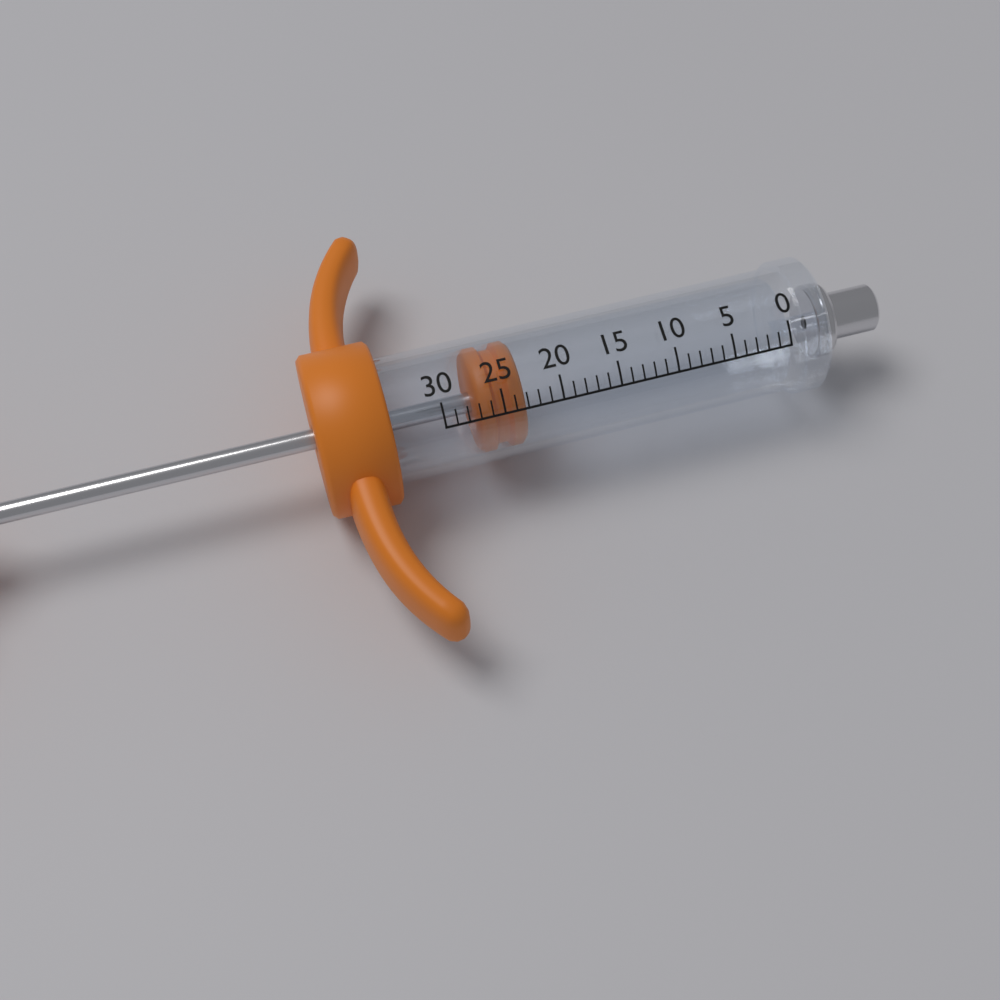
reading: 23 (no unit)
